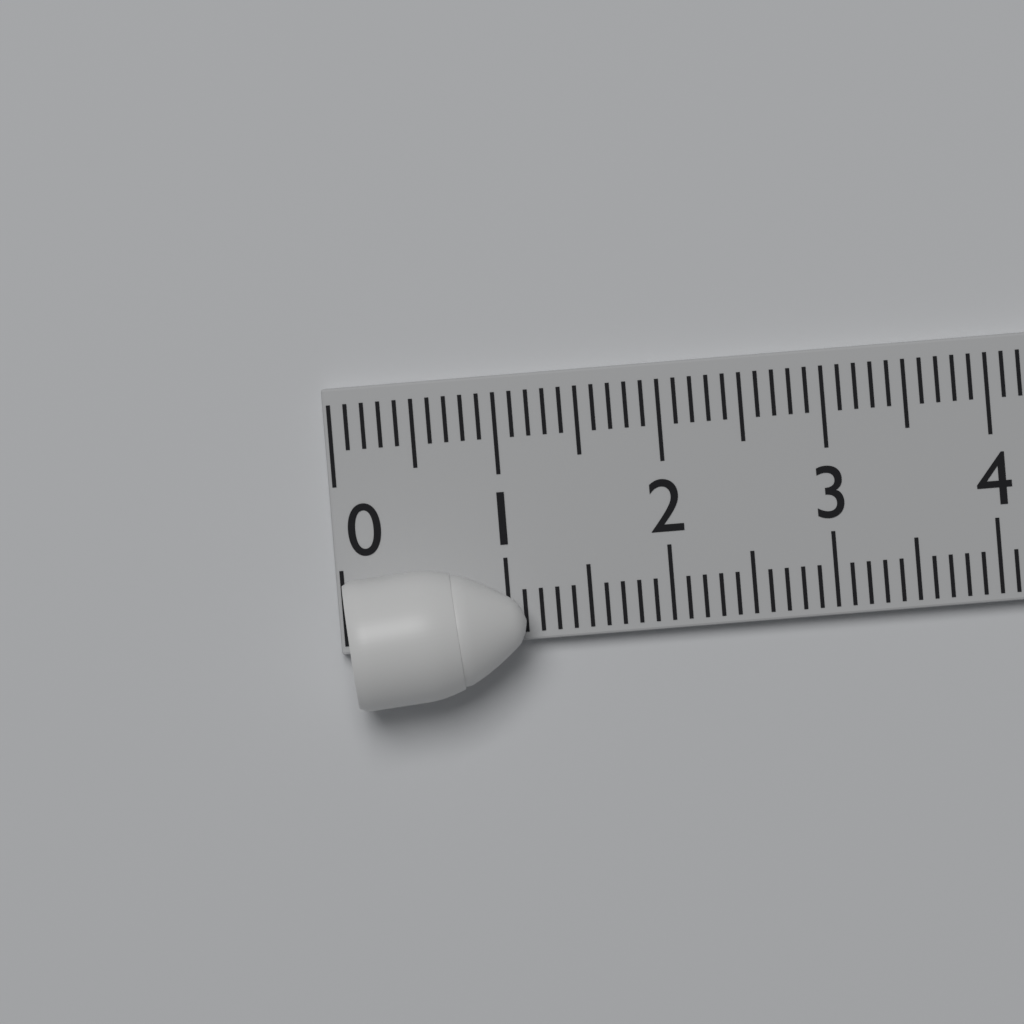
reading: 1.1 (no unit)
